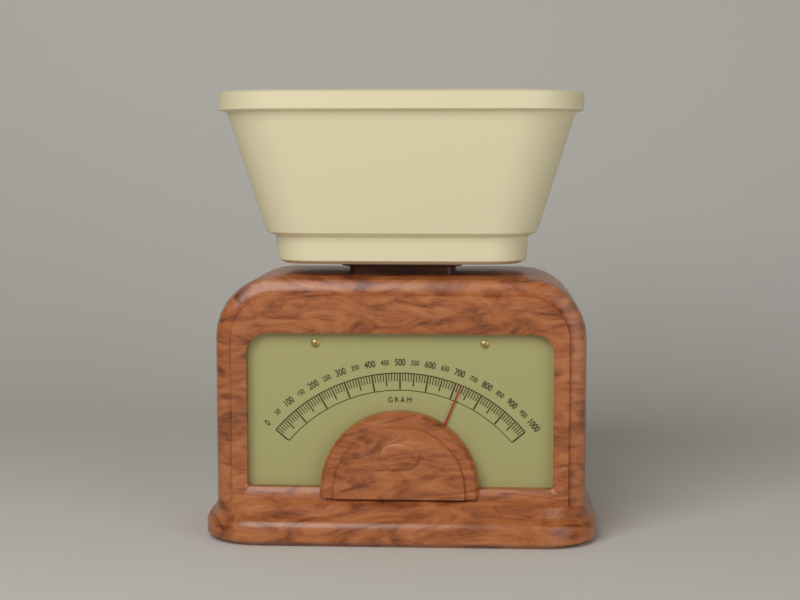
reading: 720 g
